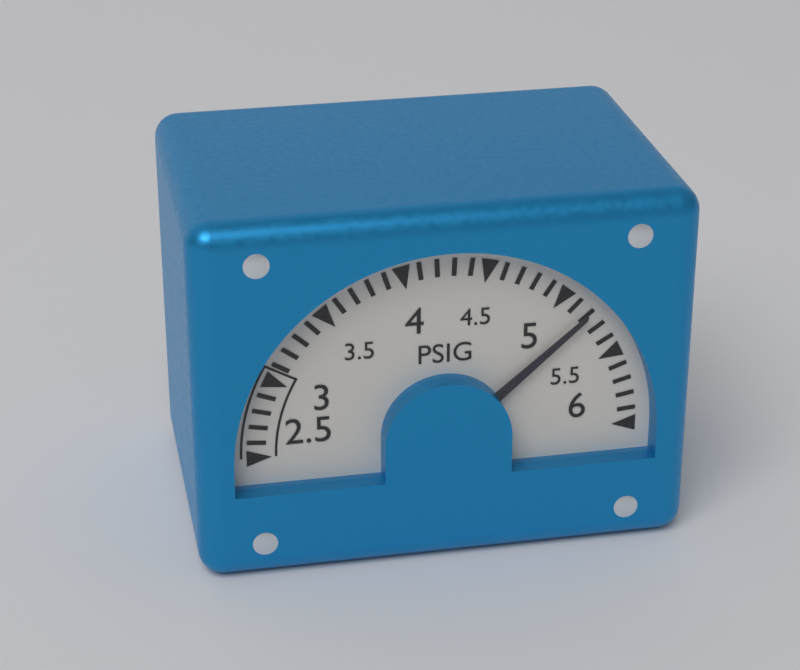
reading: 5.2 PSIG
